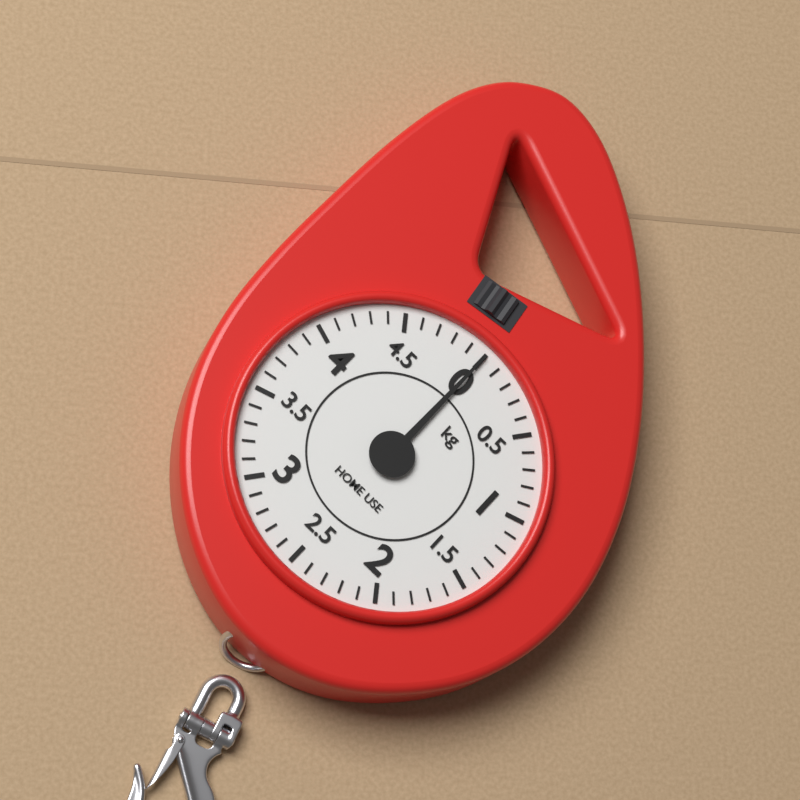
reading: 0.0 kg
